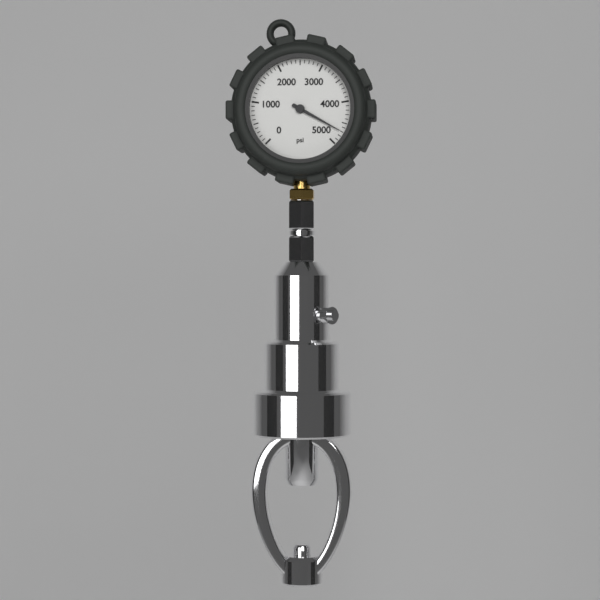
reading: 4700 psi
